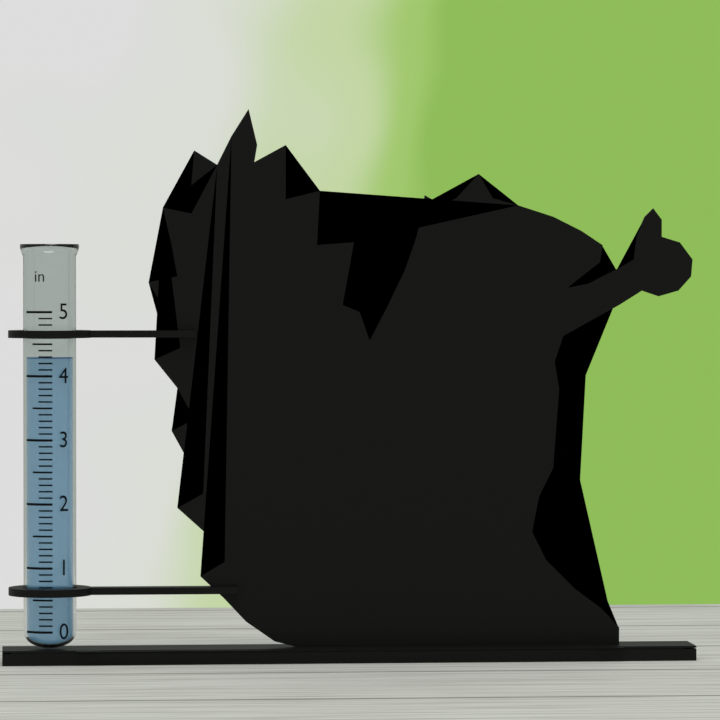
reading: 4.3 in
